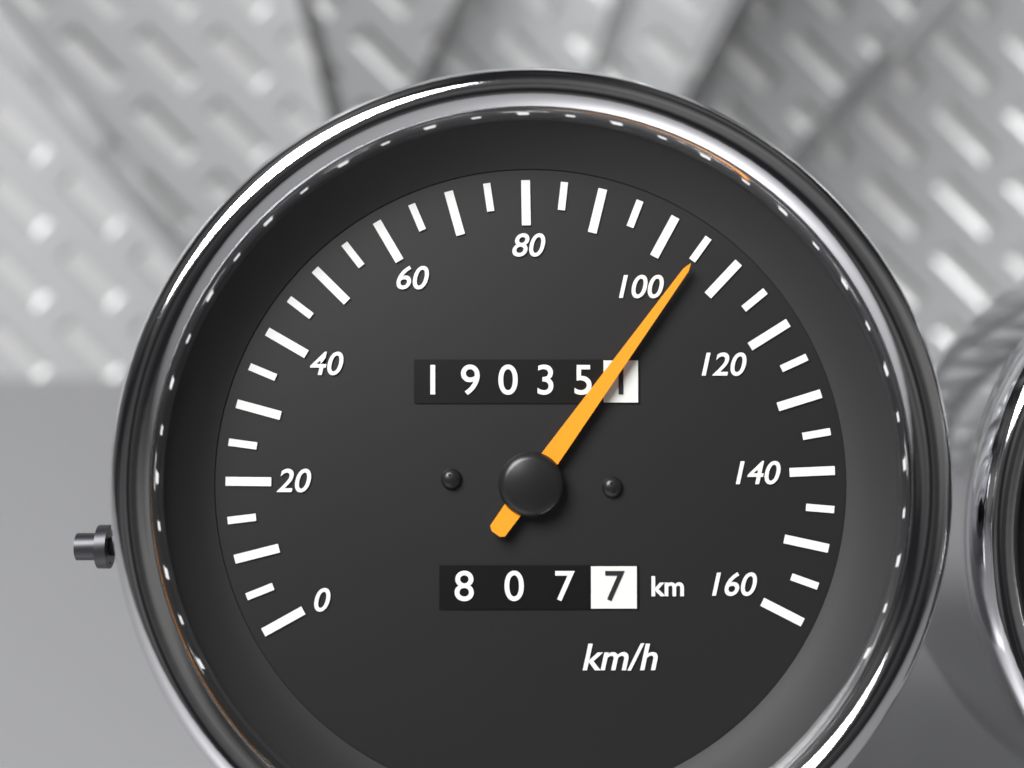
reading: 105 km/h
